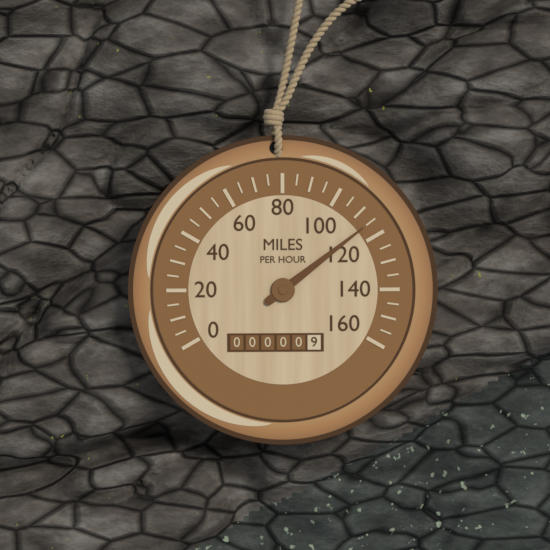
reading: 115 mph
